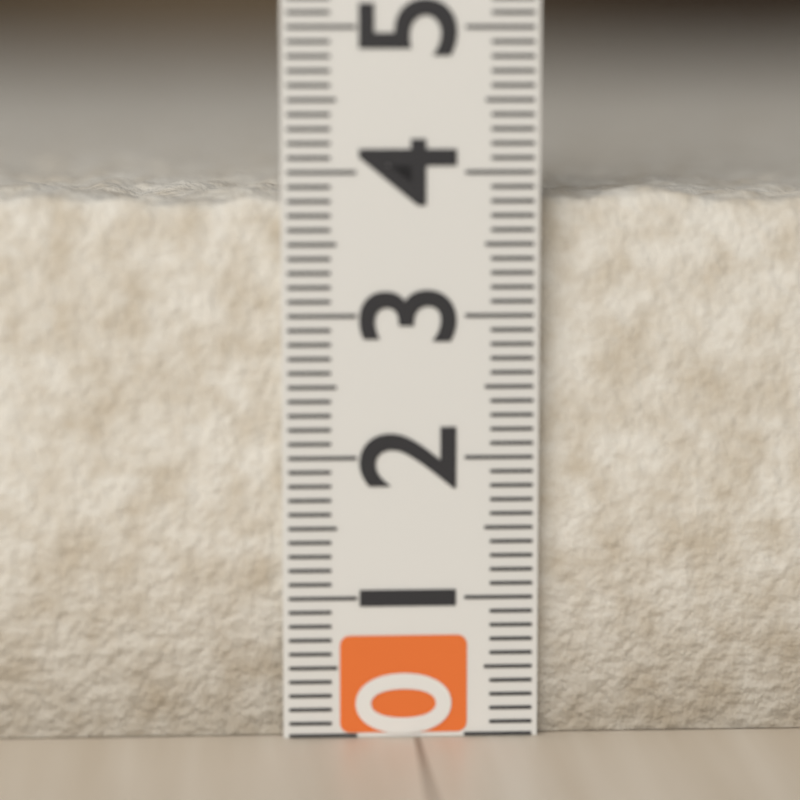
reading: 3.9 (no unit)
